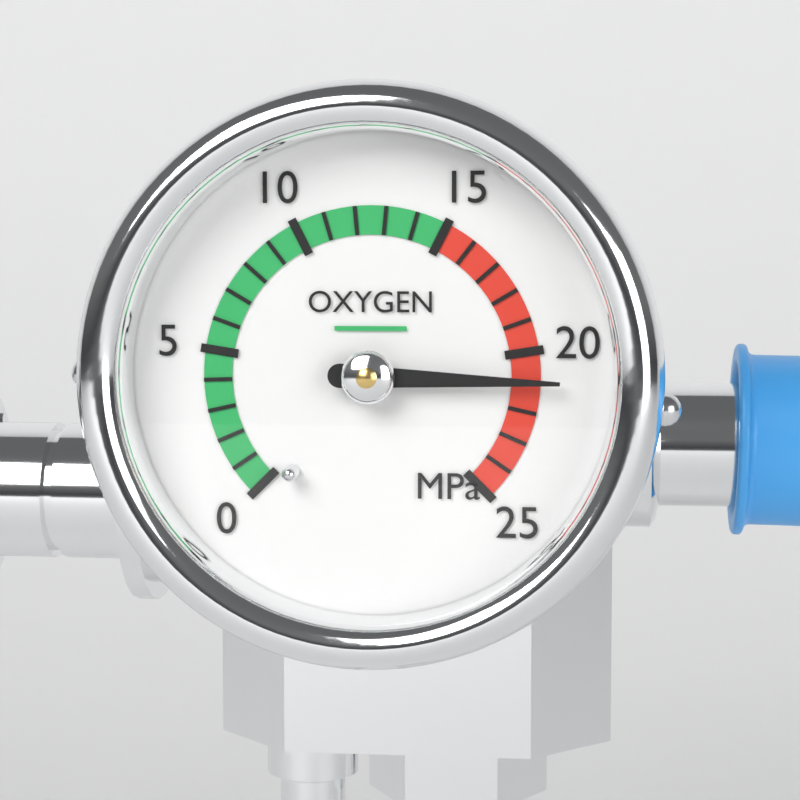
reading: 21 MPa
